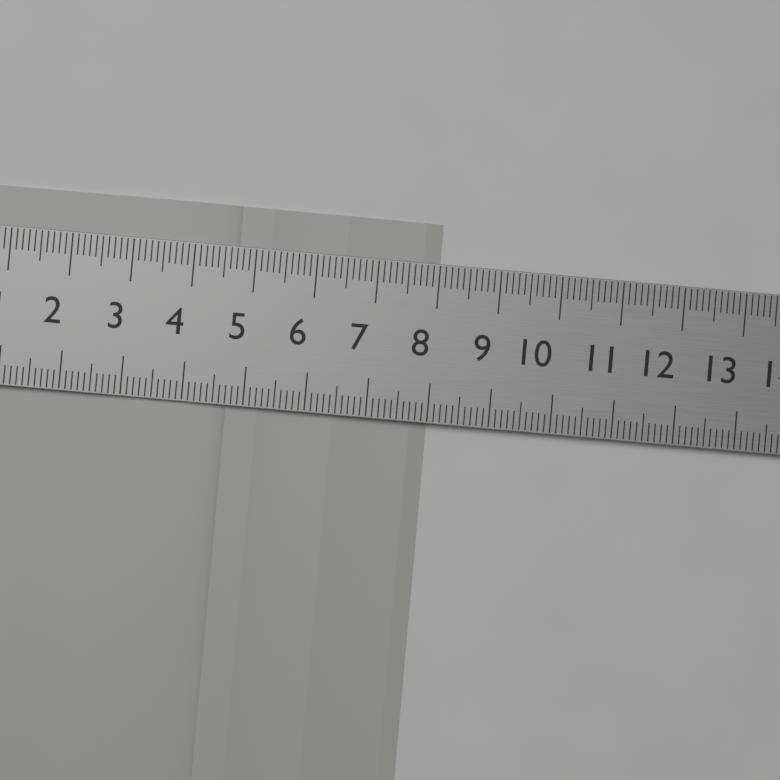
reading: 8.0 cm
